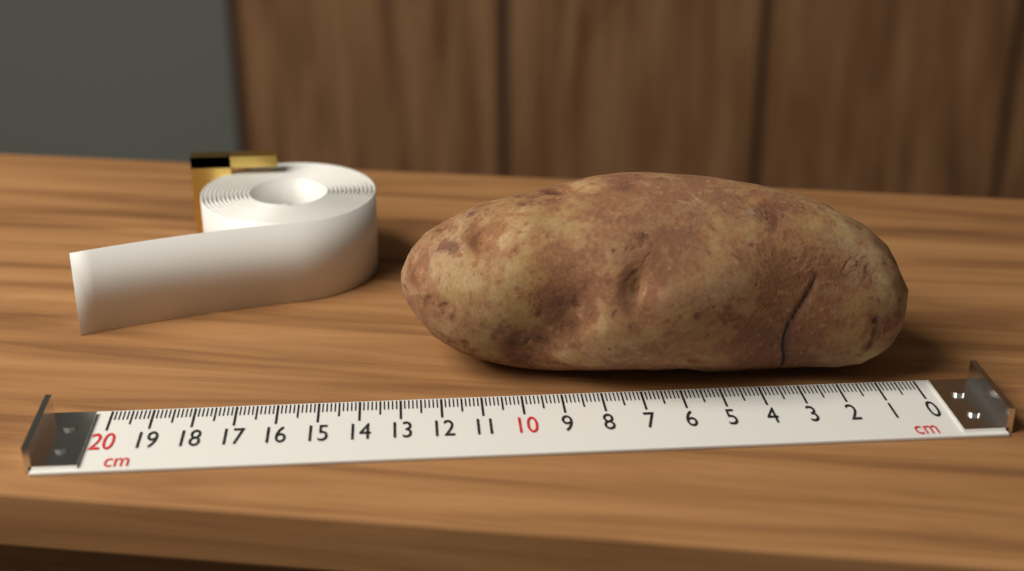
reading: 12.9 cm
